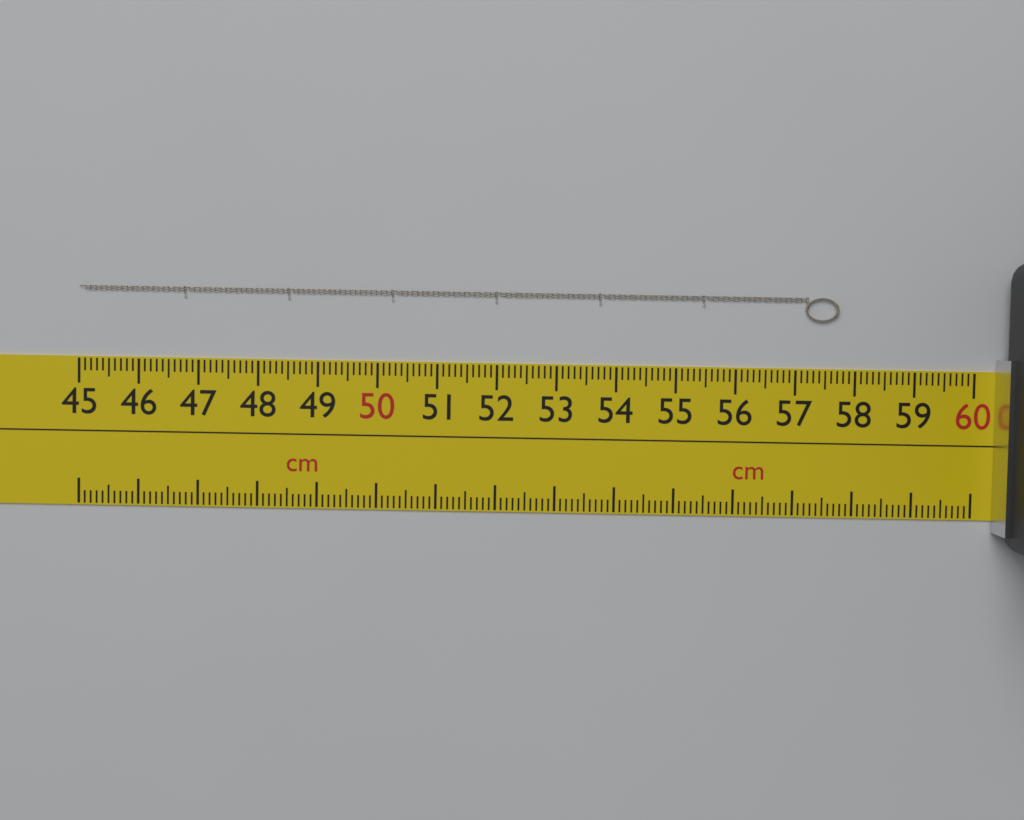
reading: 57.7 cm
